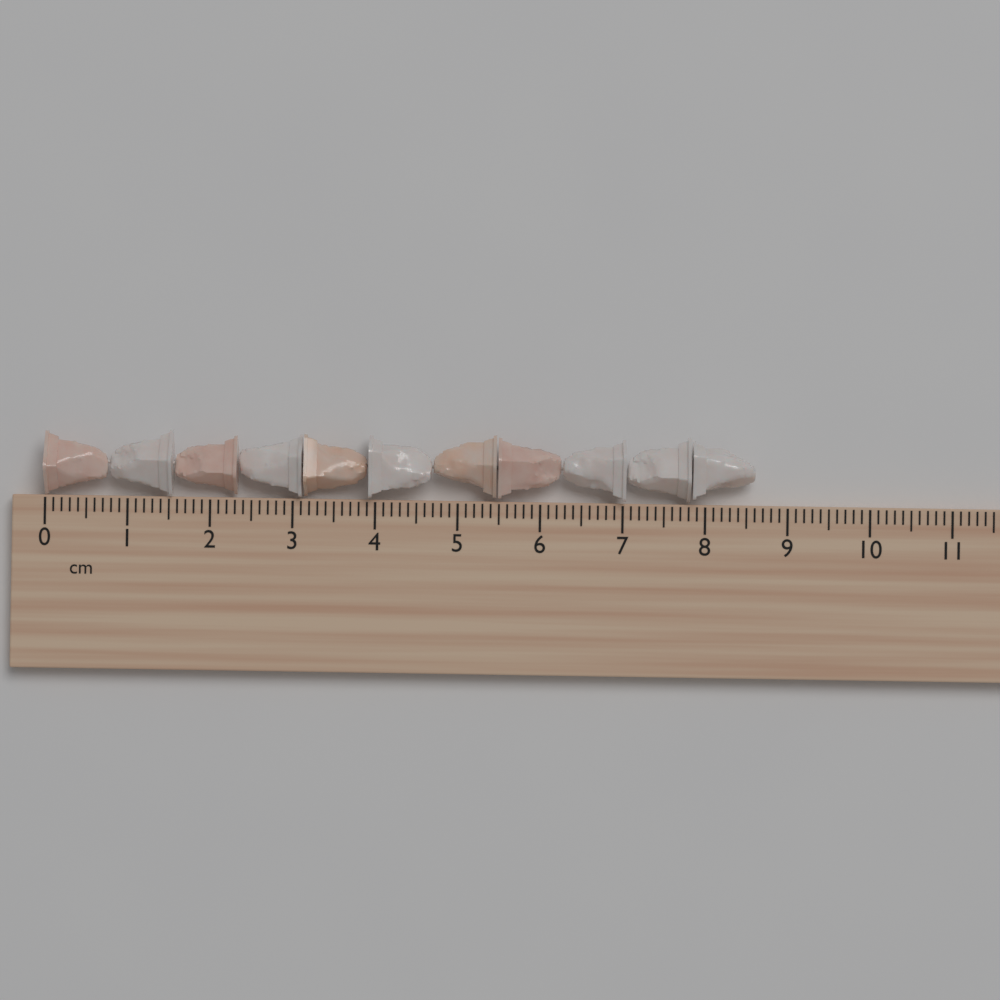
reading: 8.6 cm
